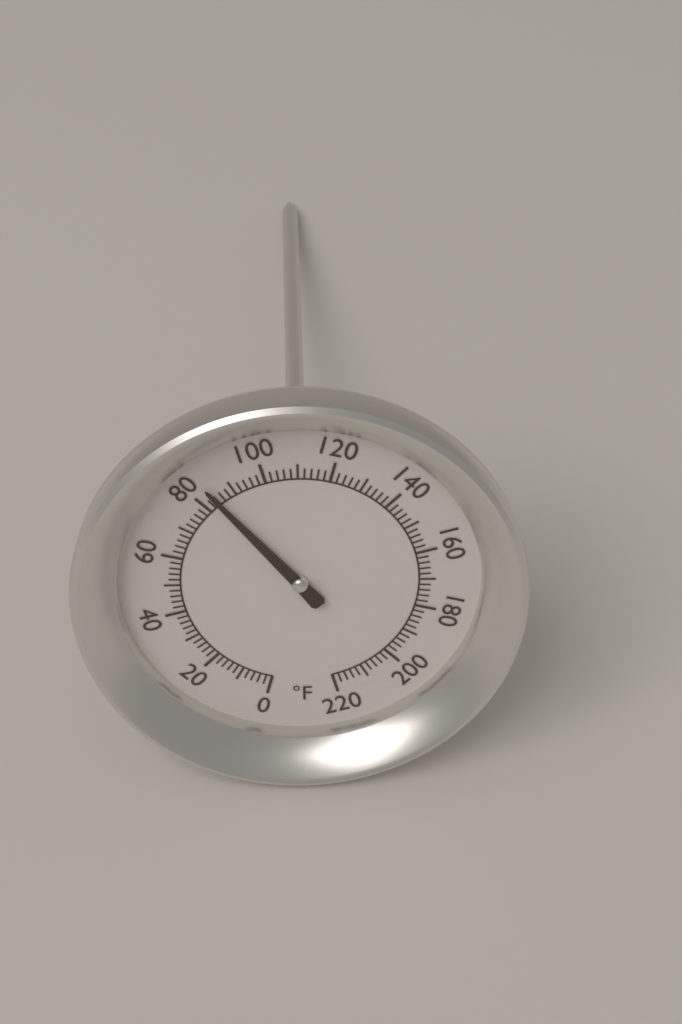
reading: 84 °F
